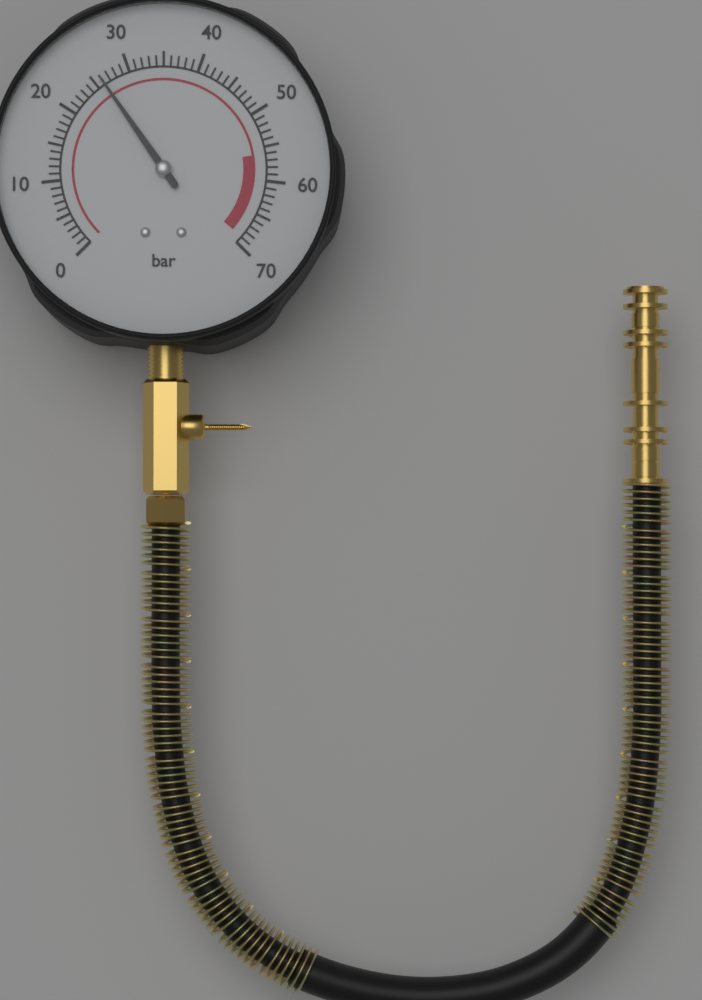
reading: 26 bar
